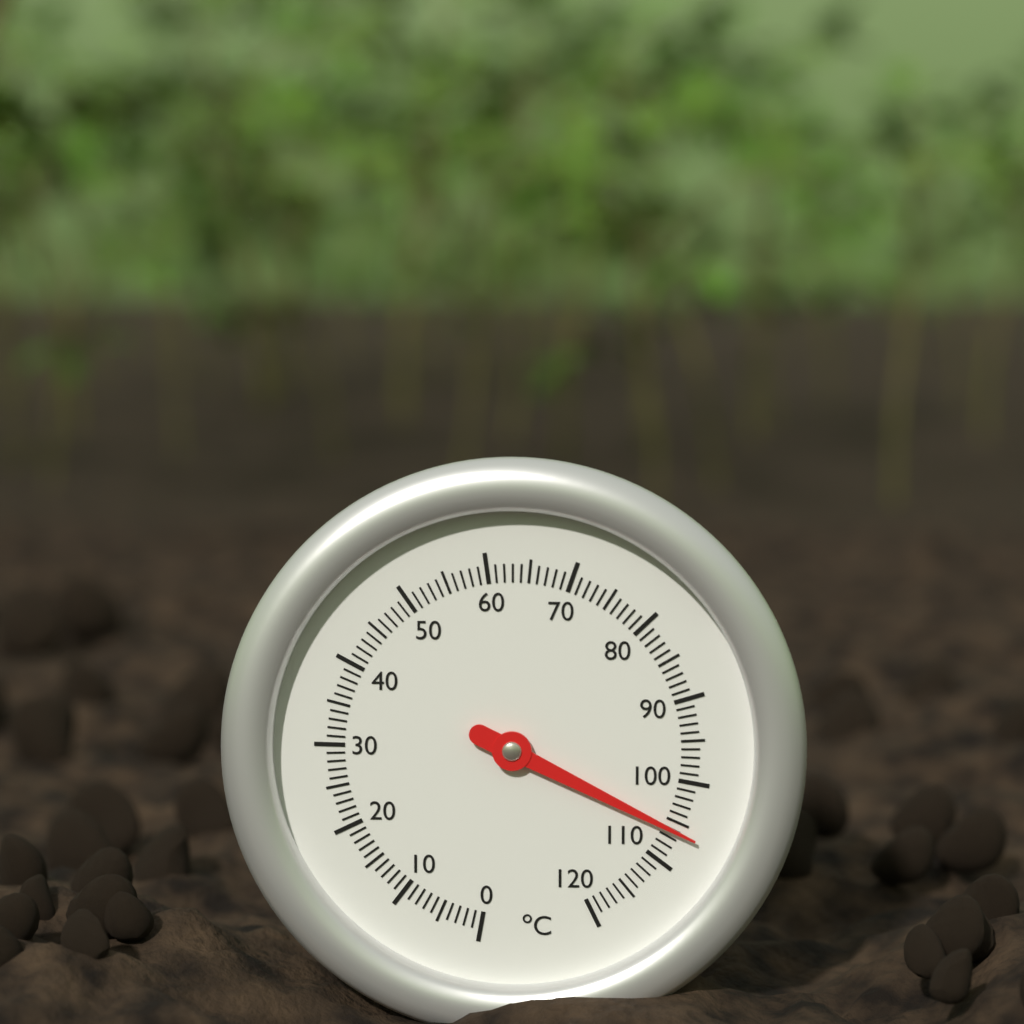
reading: 106 °C
